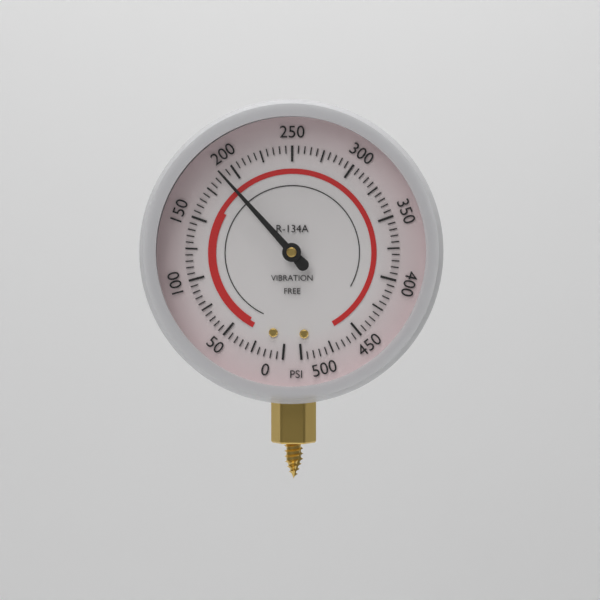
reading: 190 psi
